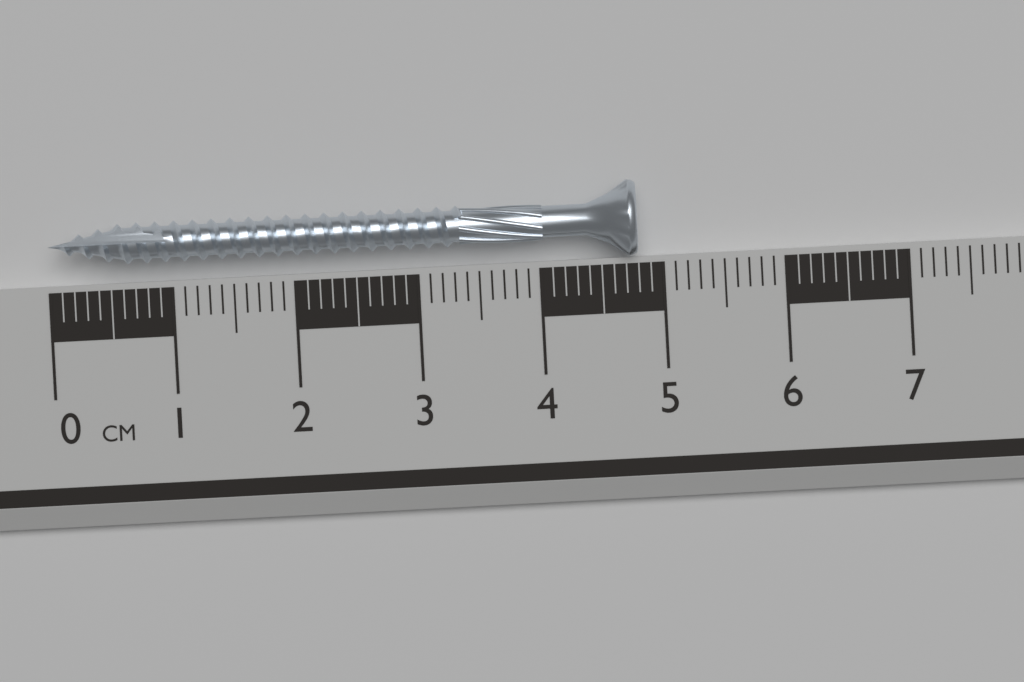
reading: 4.8 cm
